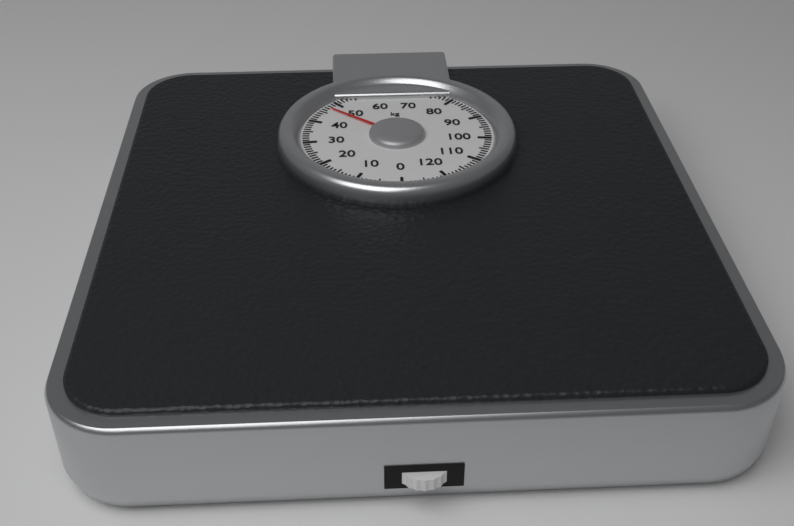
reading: 47 kg
